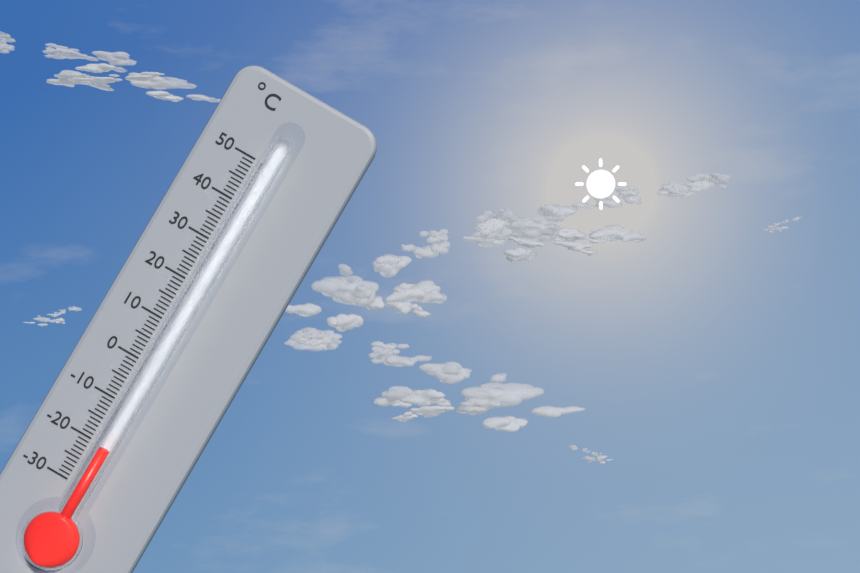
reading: -20 °C
